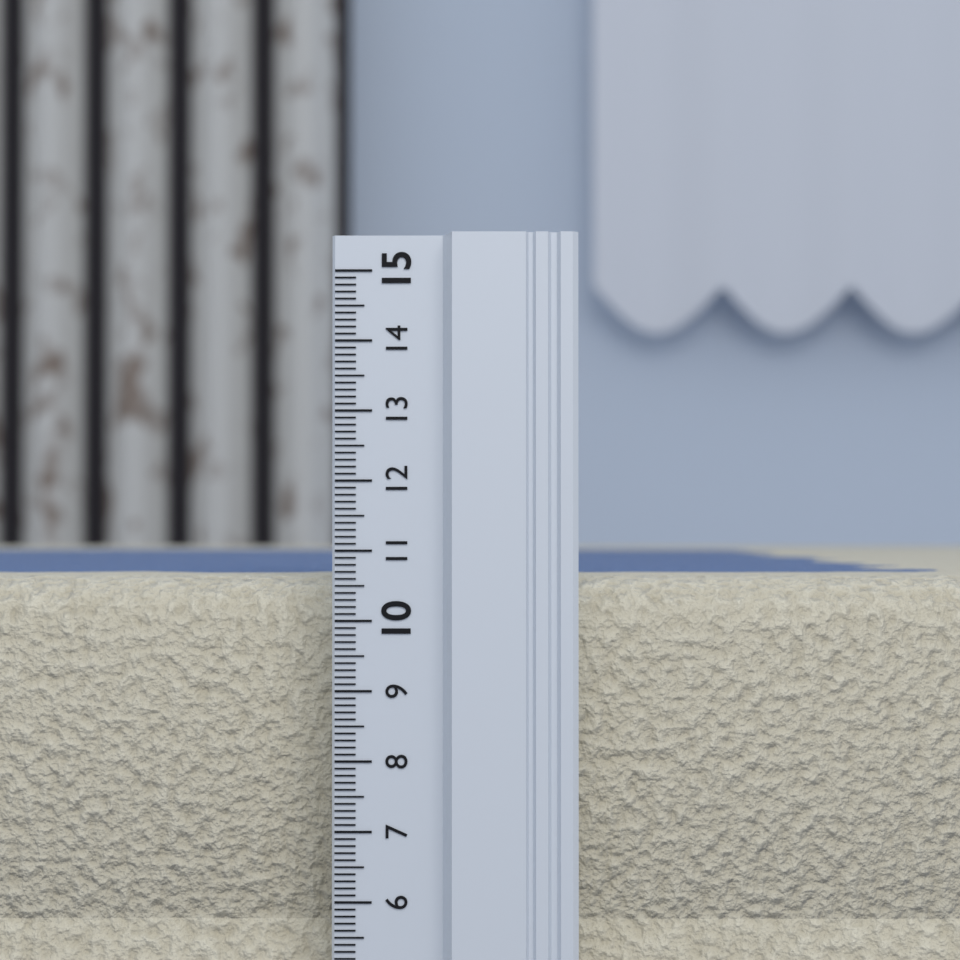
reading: 10.6 (no unit)
